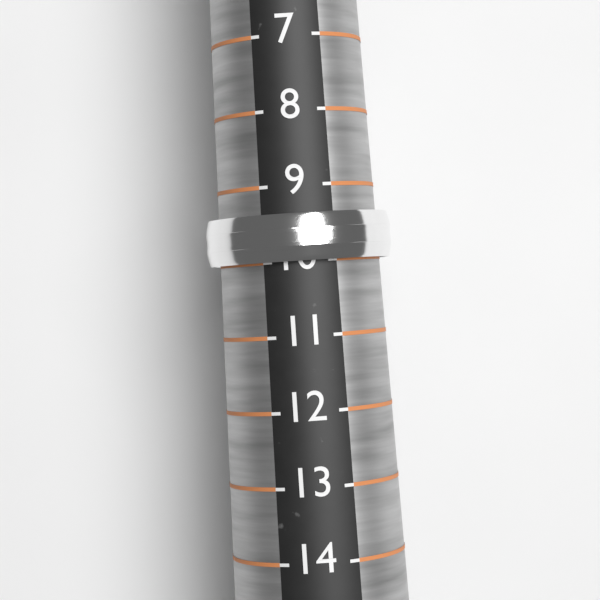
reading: 10 (no unit)
